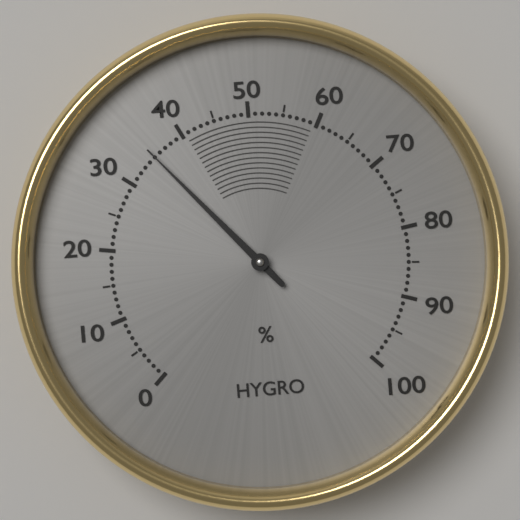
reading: 35 %
